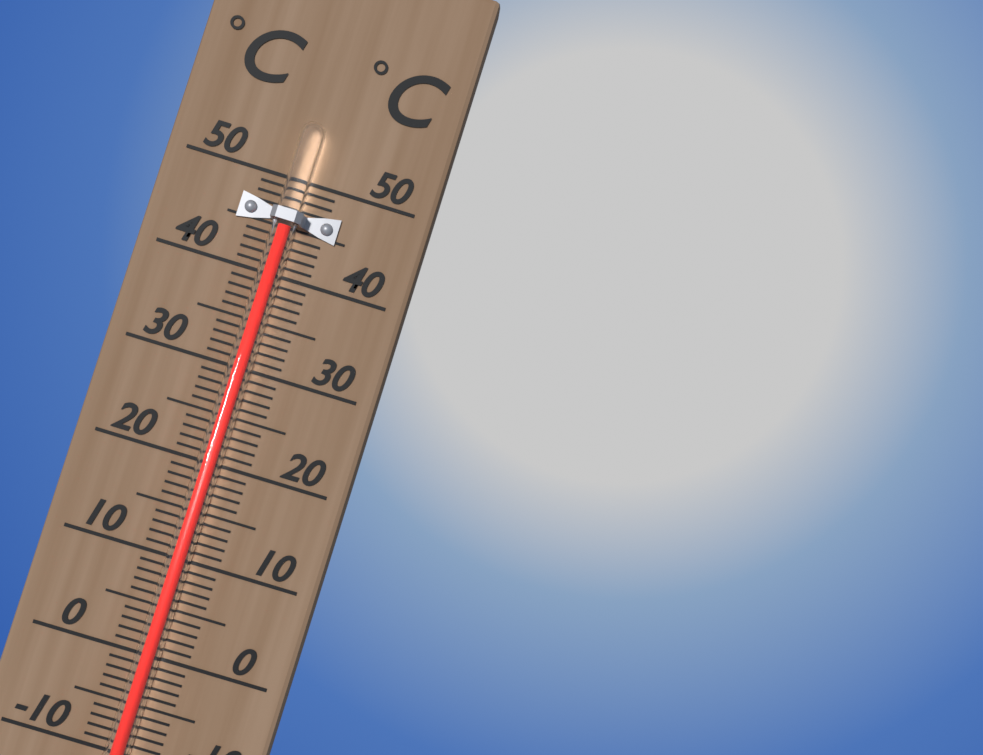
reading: 45 °C
